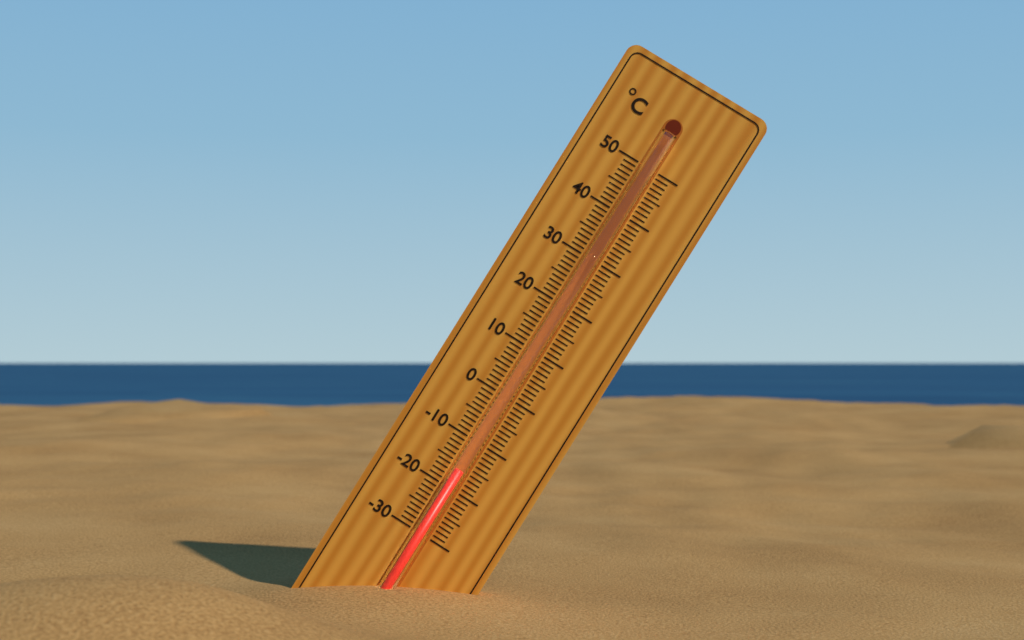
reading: -16 °C
